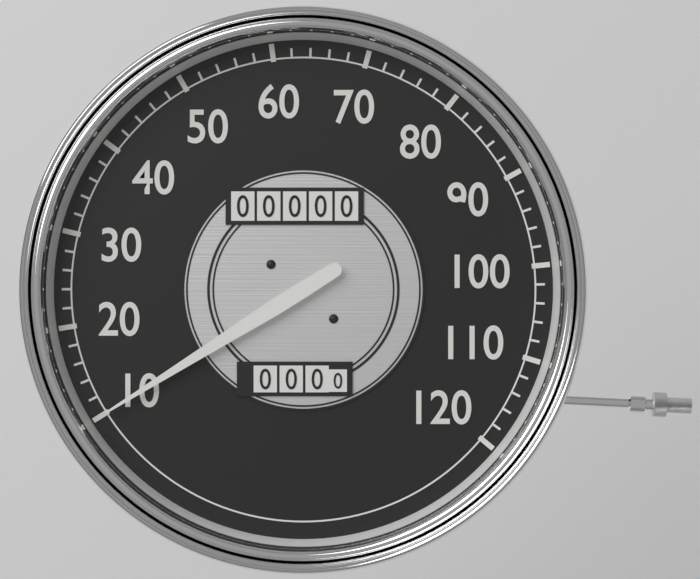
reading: 10 (no unit)
